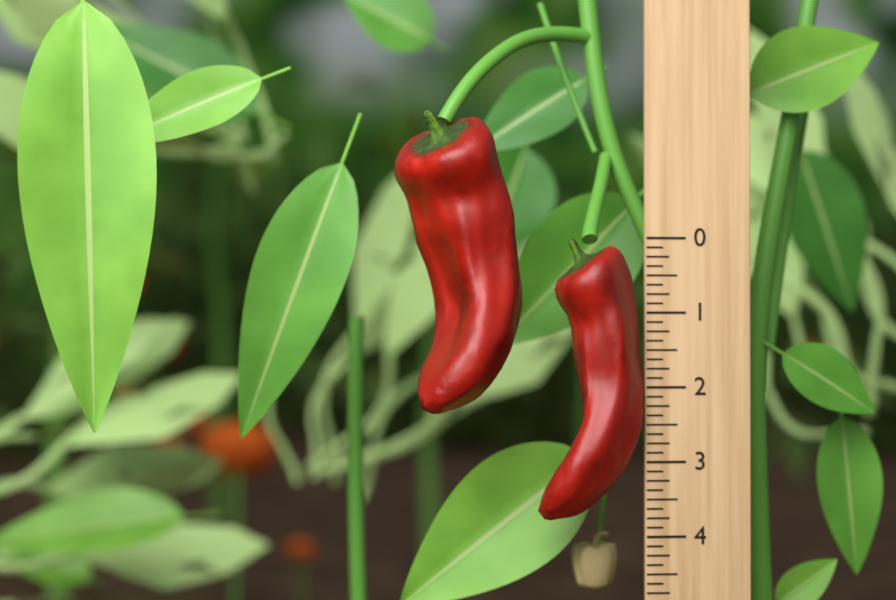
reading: 3.750 (no unit)
